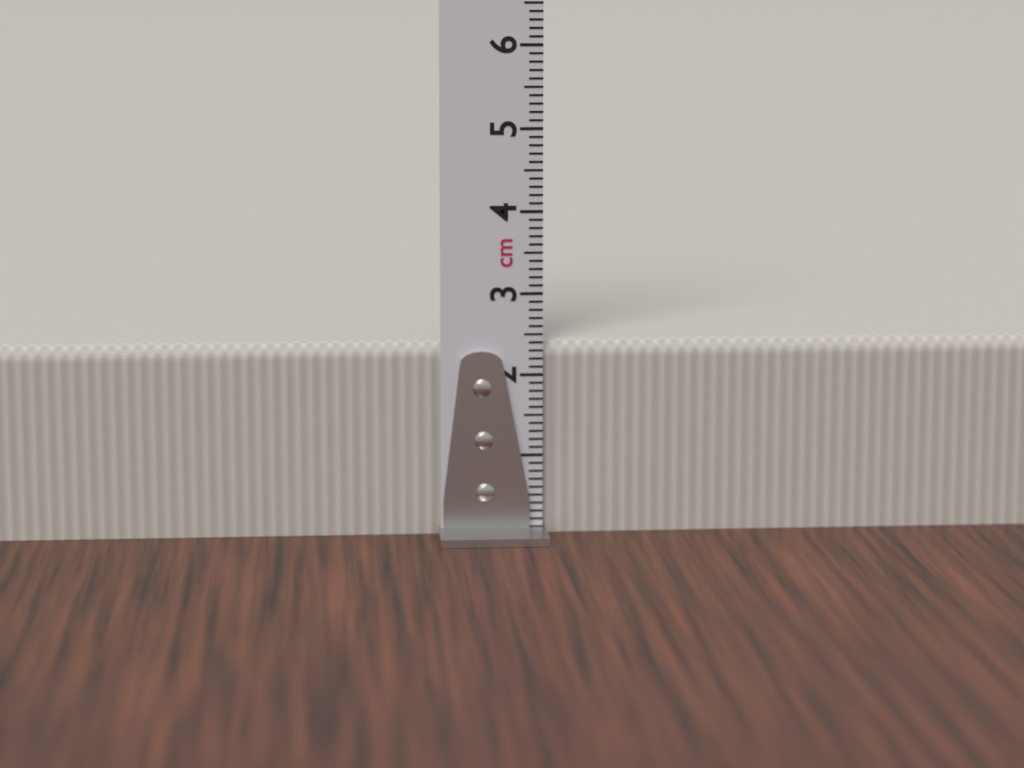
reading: 2.4 cm
